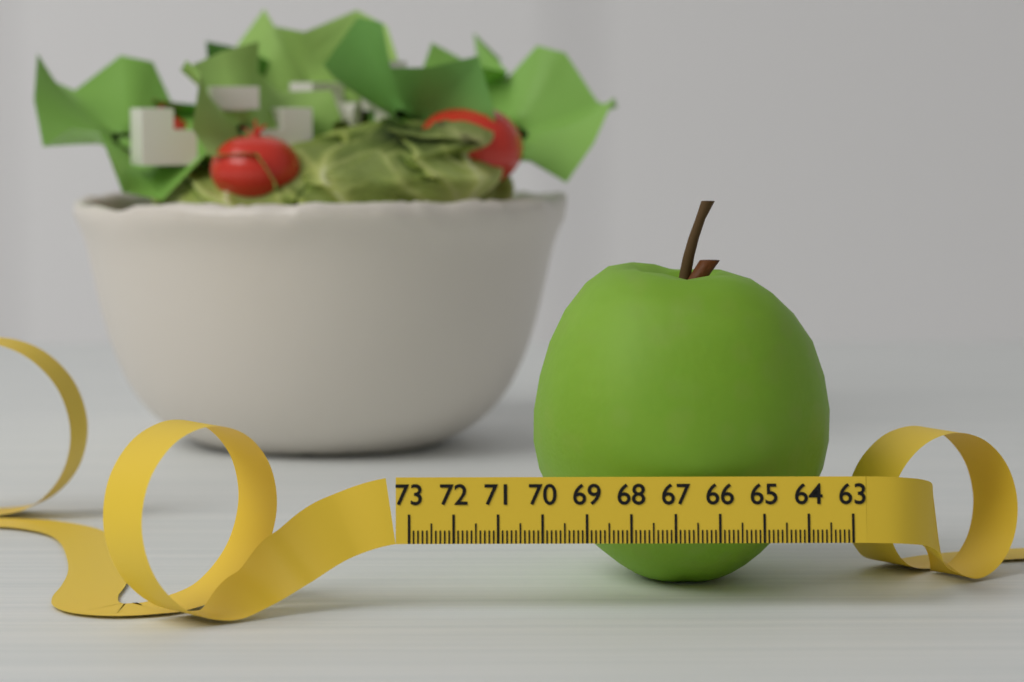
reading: 70.1 (no unit)
